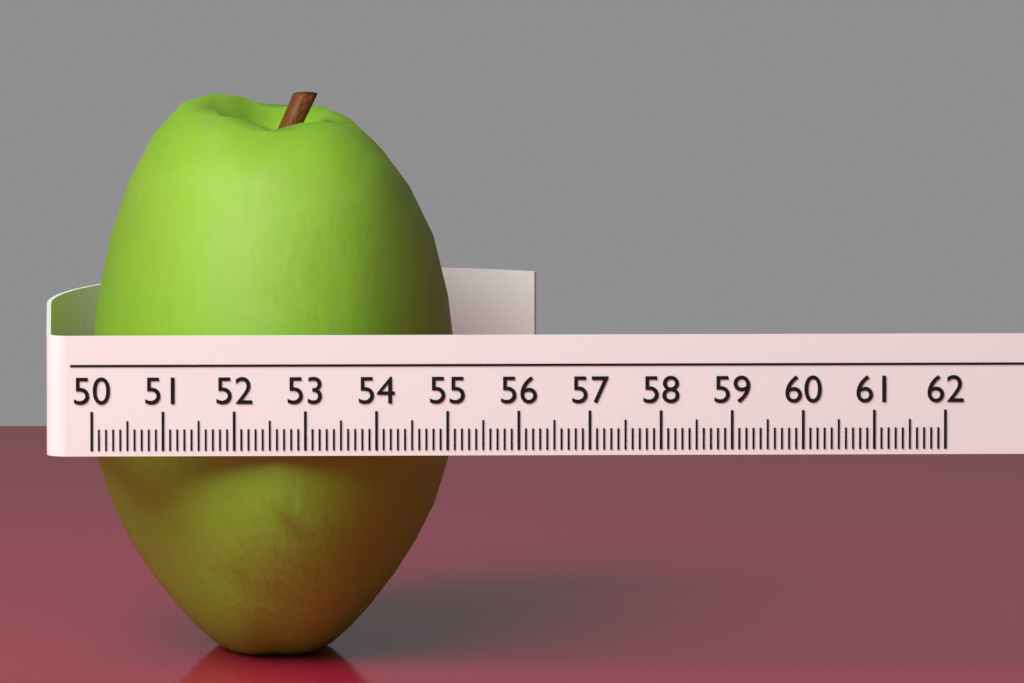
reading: 55.2 (no unit)
